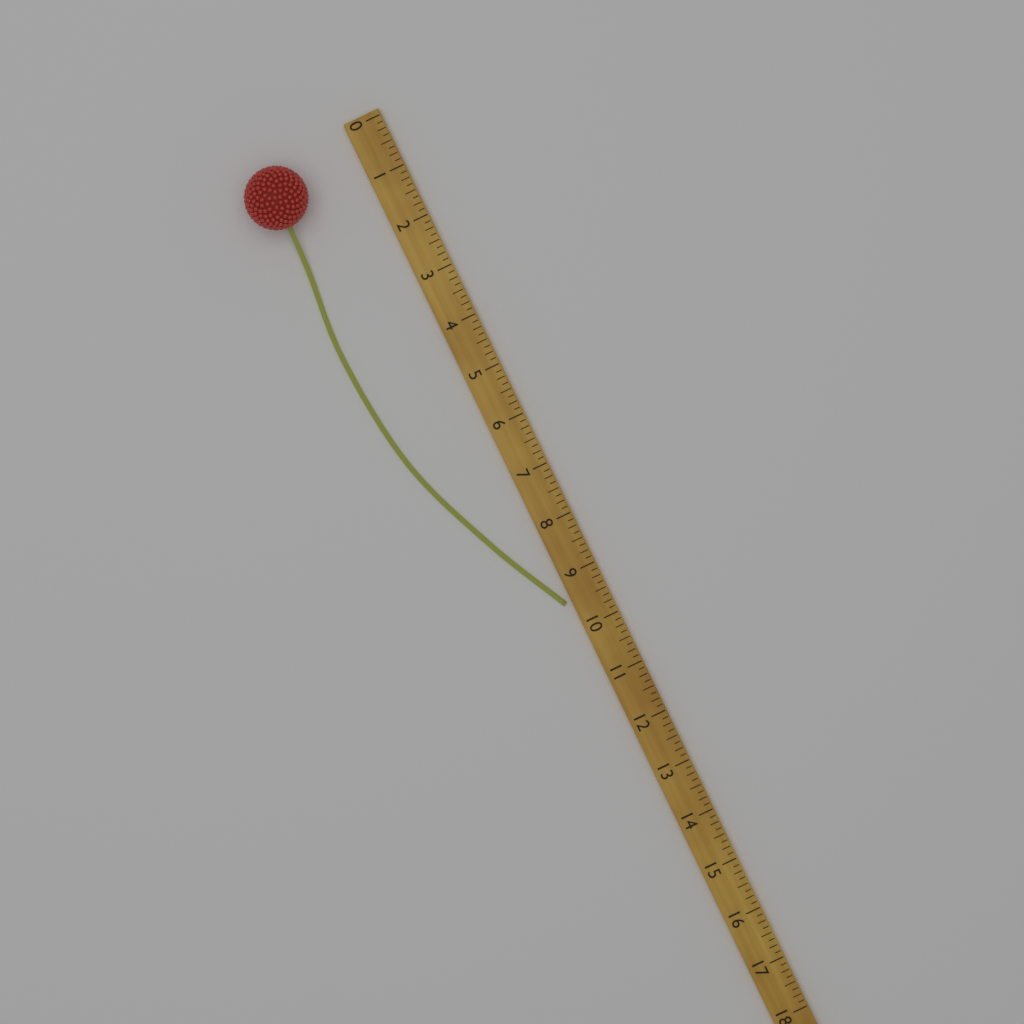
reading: 9.500 (no unit)
